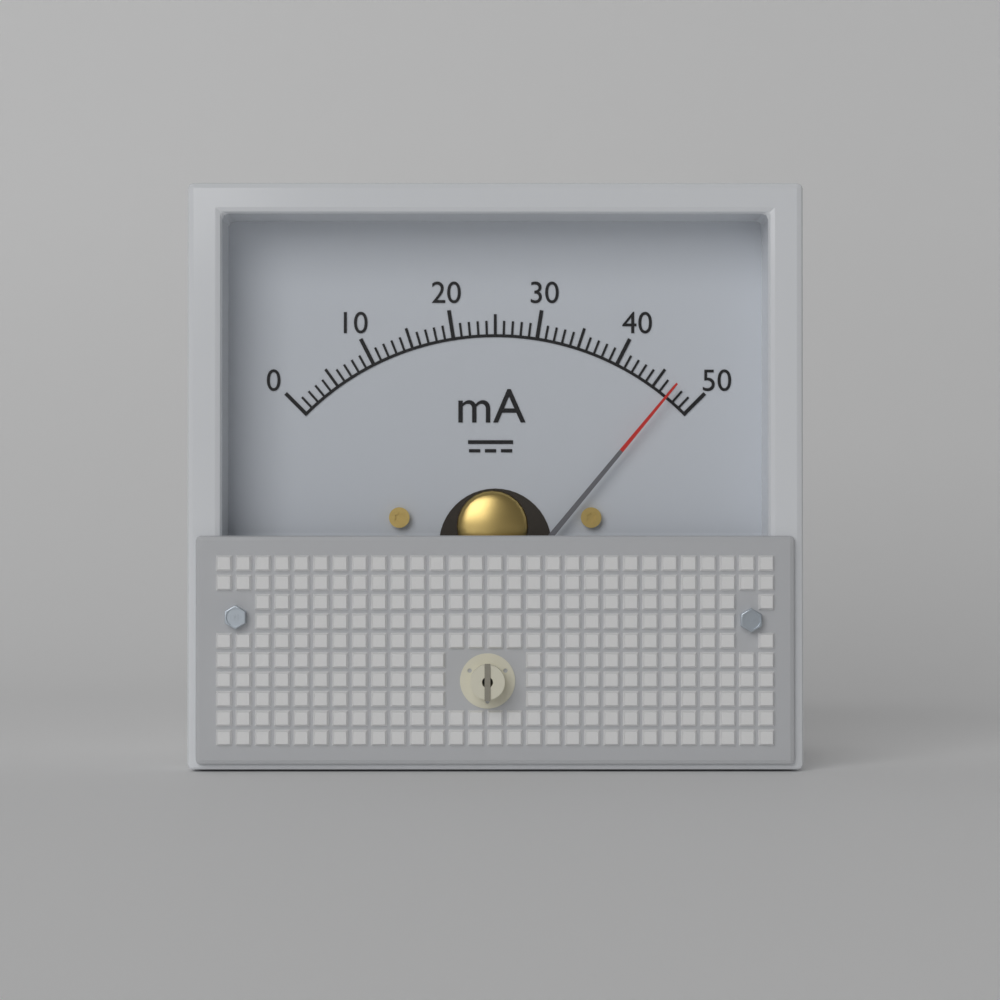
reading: 47 mA
